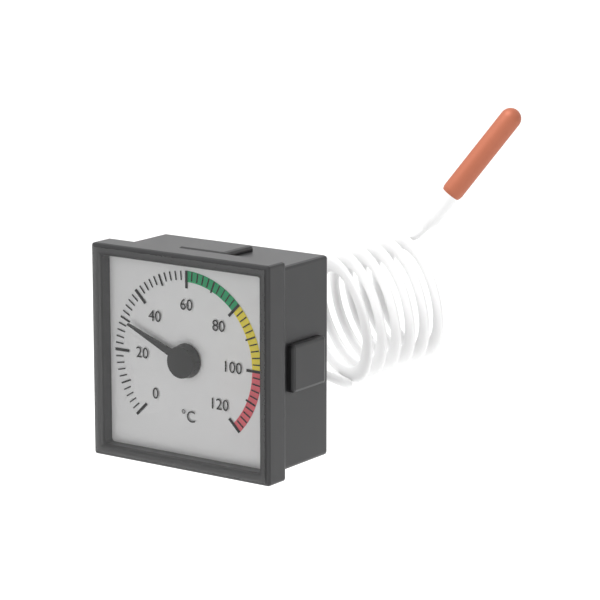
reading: 30 °C
